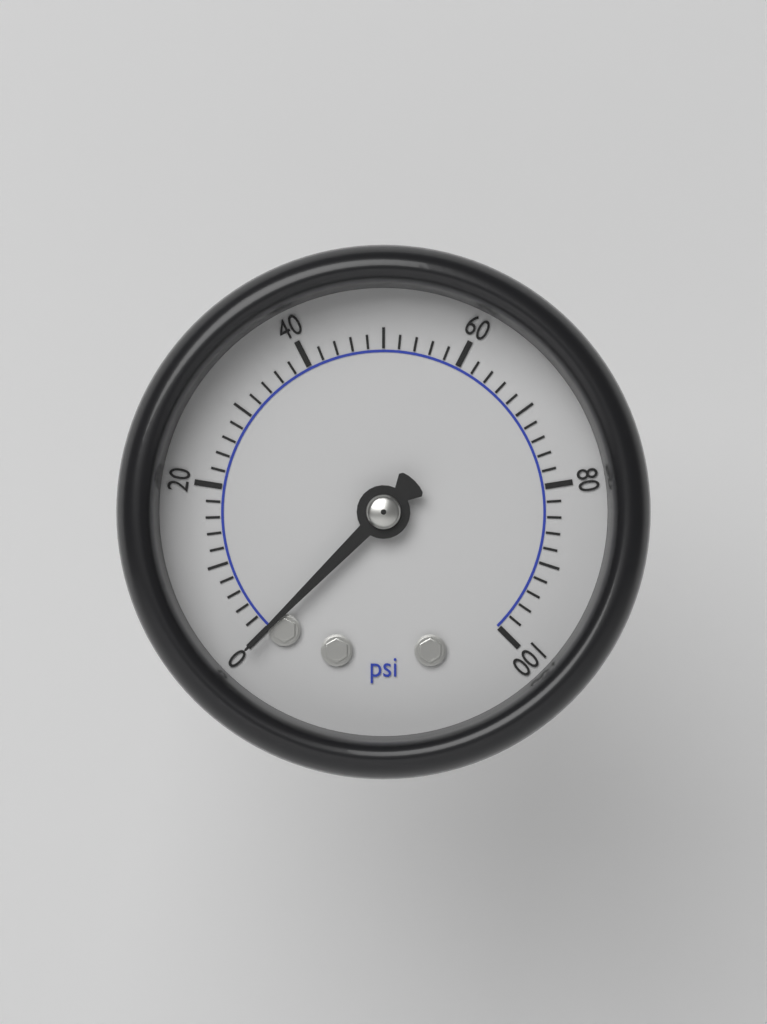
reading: 0 psi
